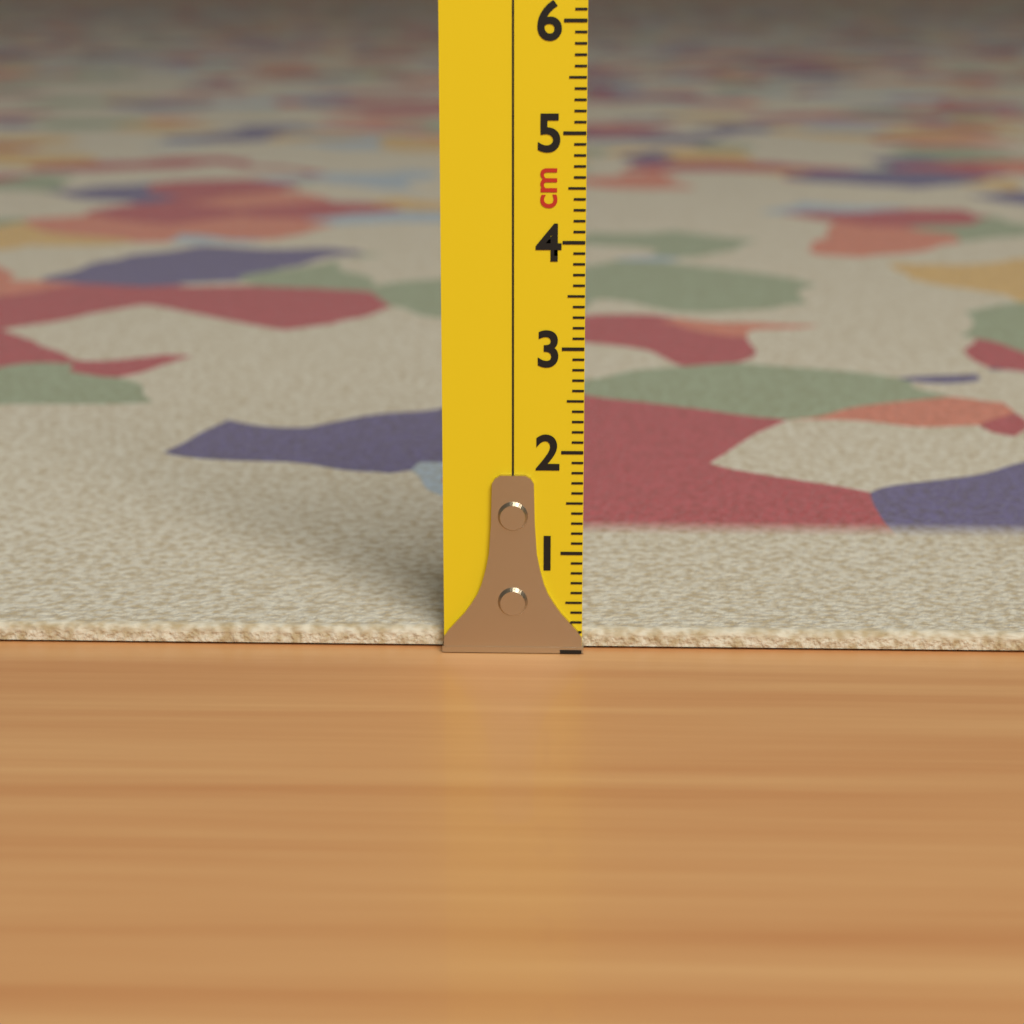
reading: 0.2 cm
